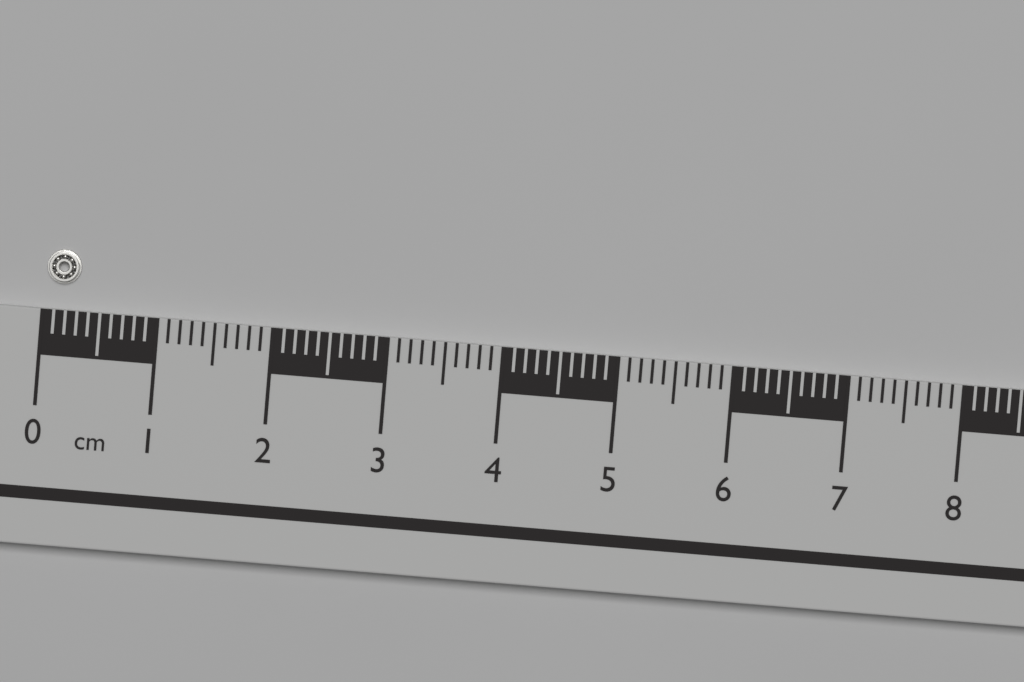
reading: 0.3 cm
